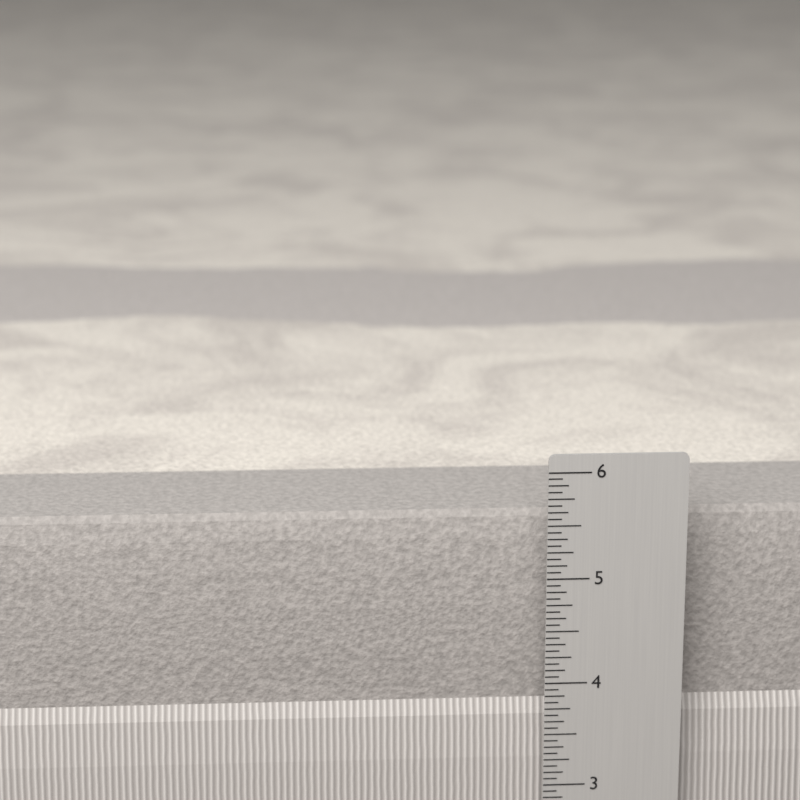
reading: 5.5000 in
